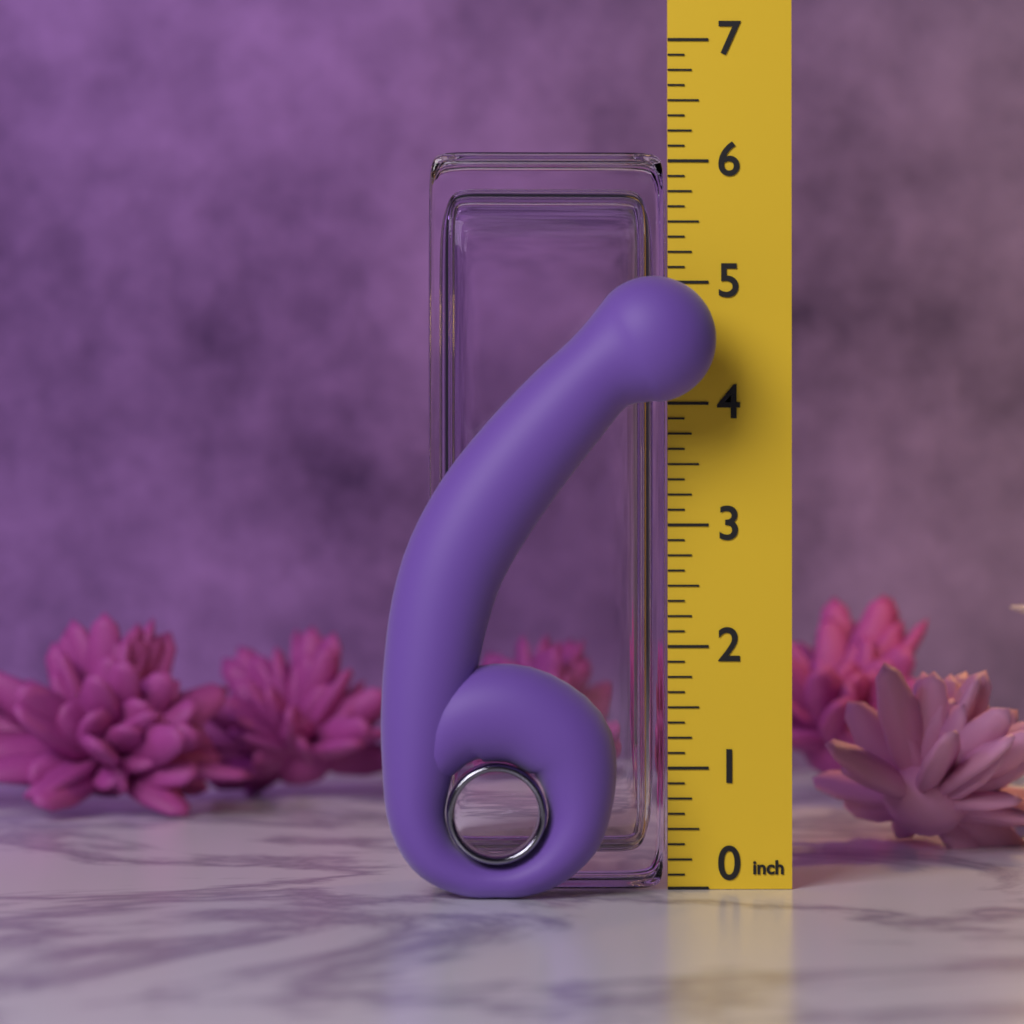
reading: 5.000 in
